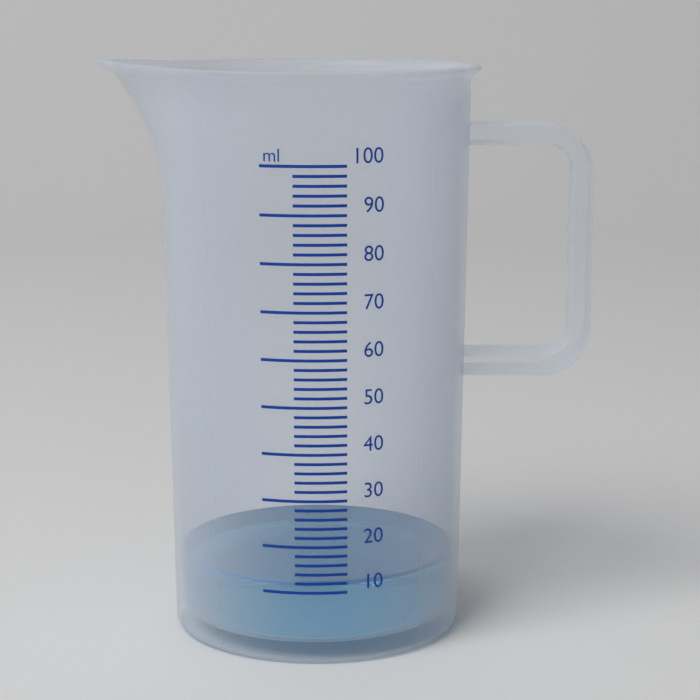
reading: 12 ml
